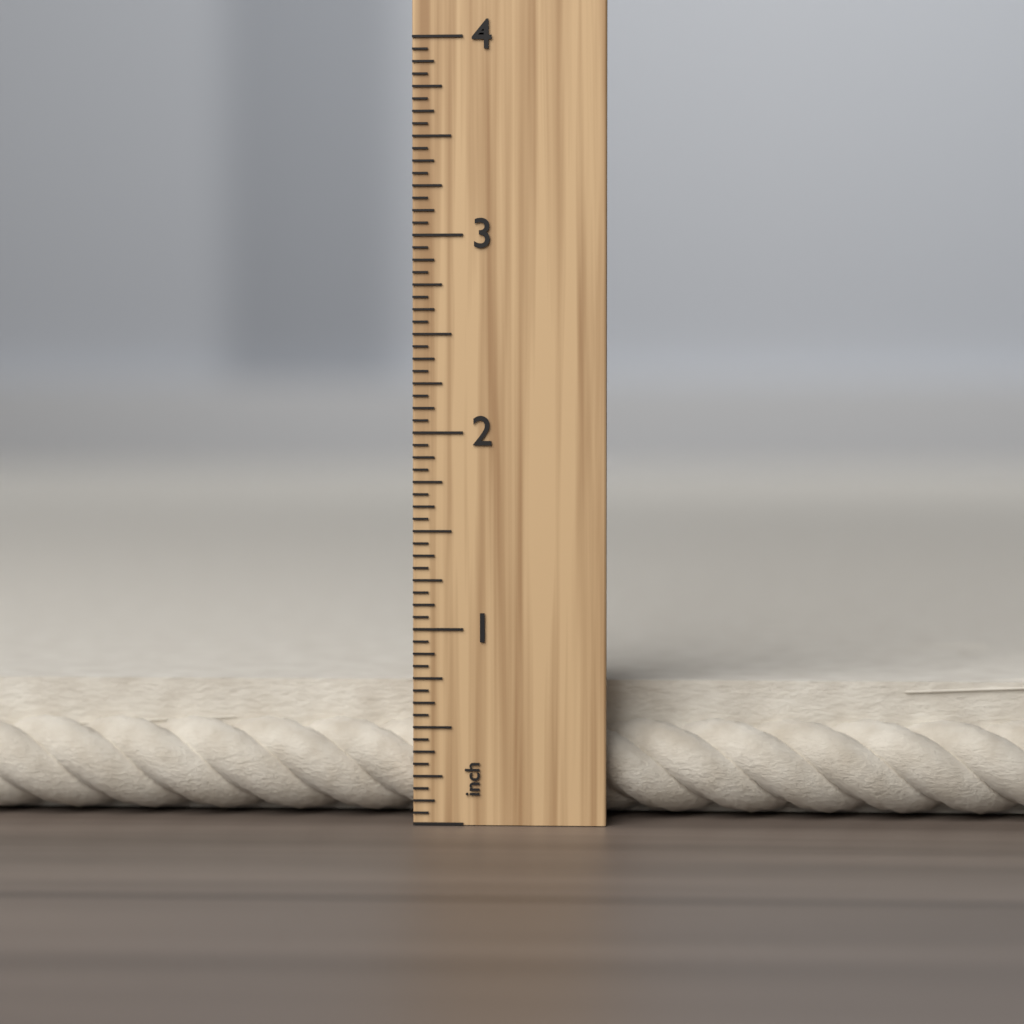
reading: 0.7500 inch
